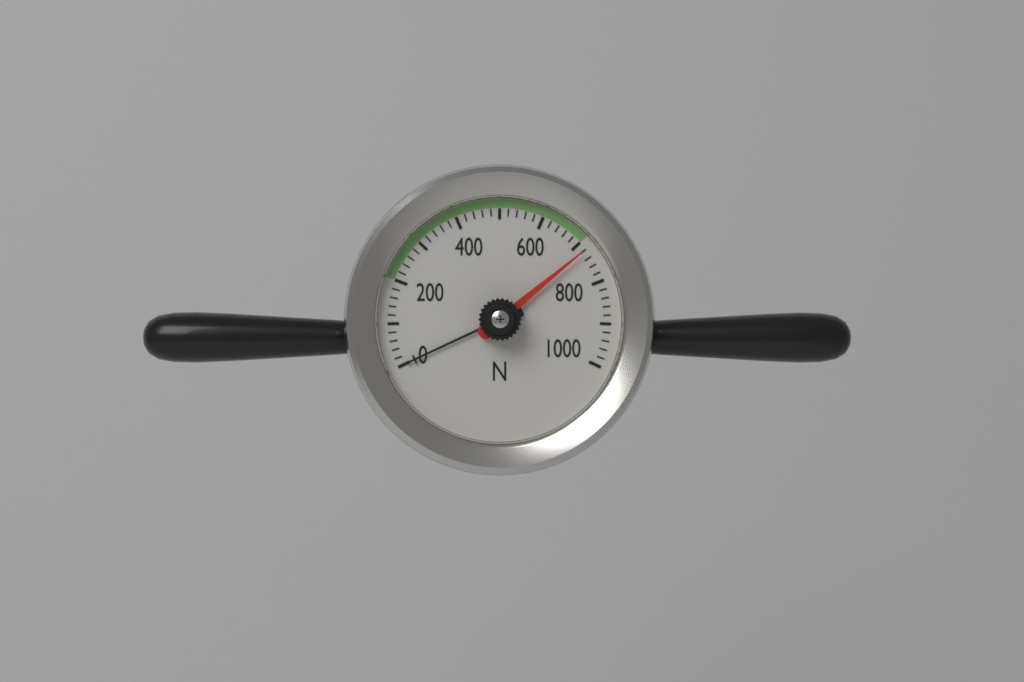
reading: 720 N
